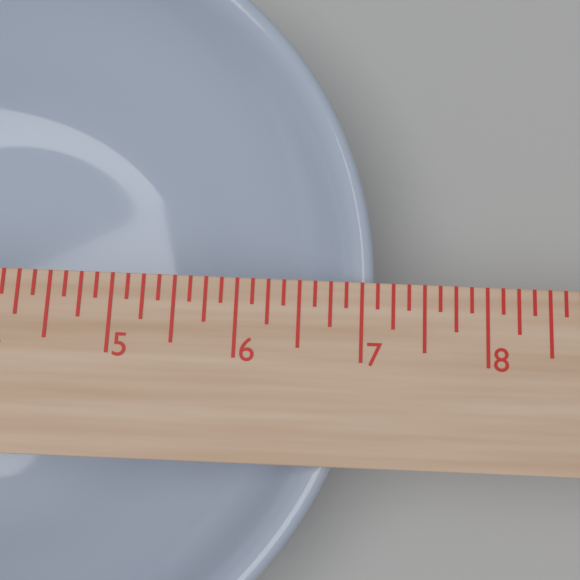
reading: 7.125 in
